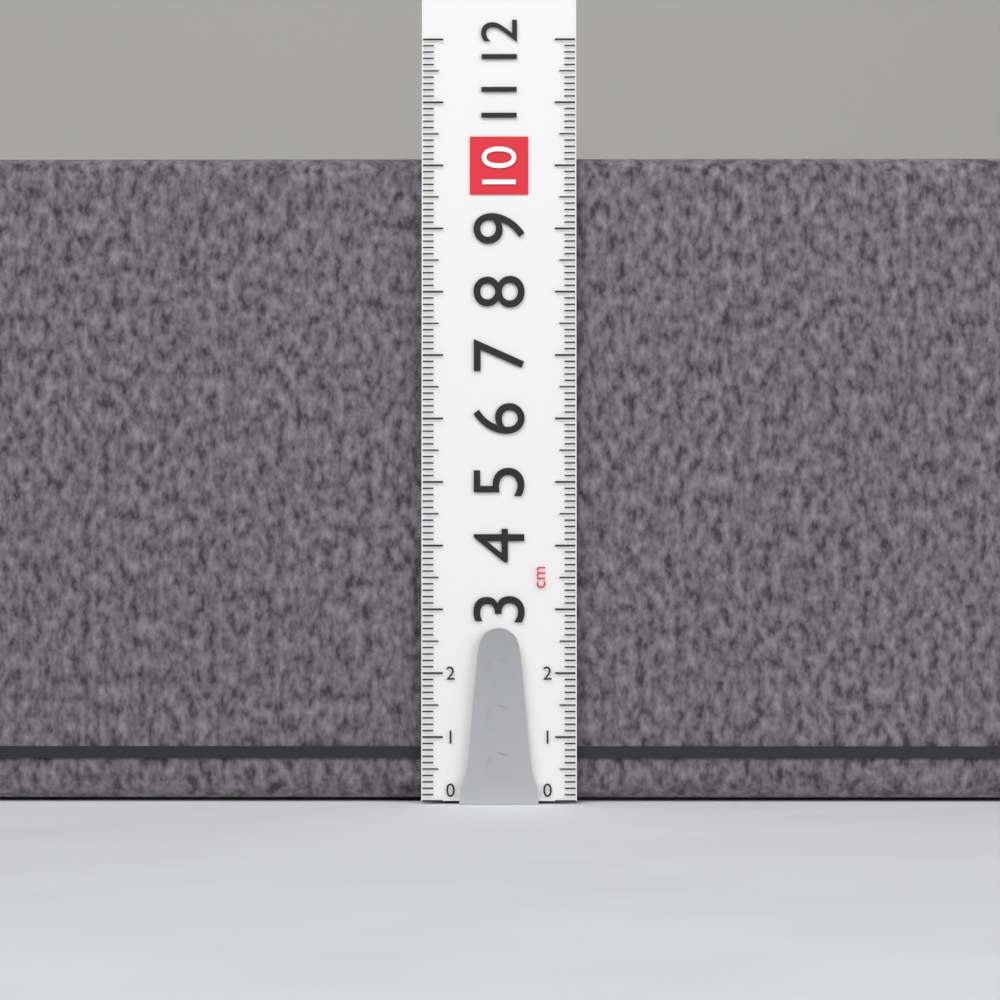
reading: 10.2 cm
